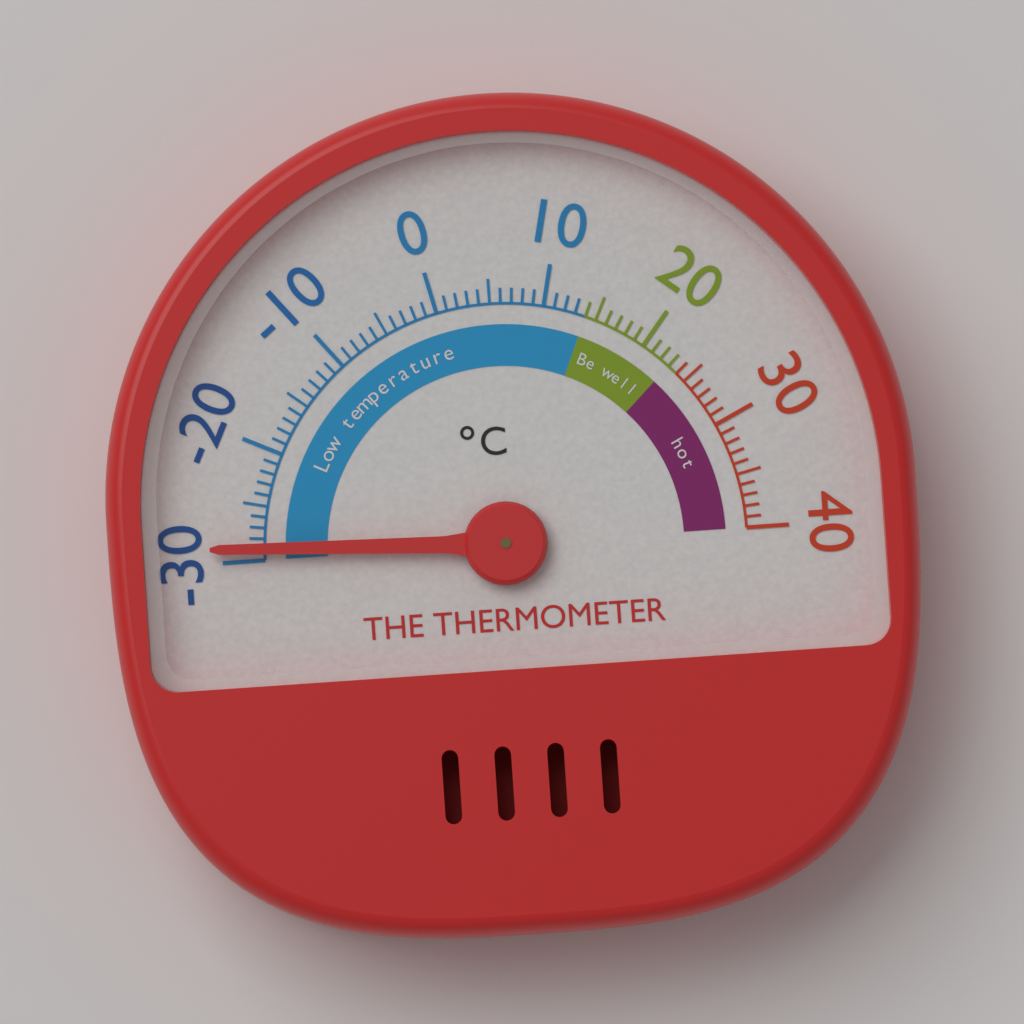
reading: -29 °C
